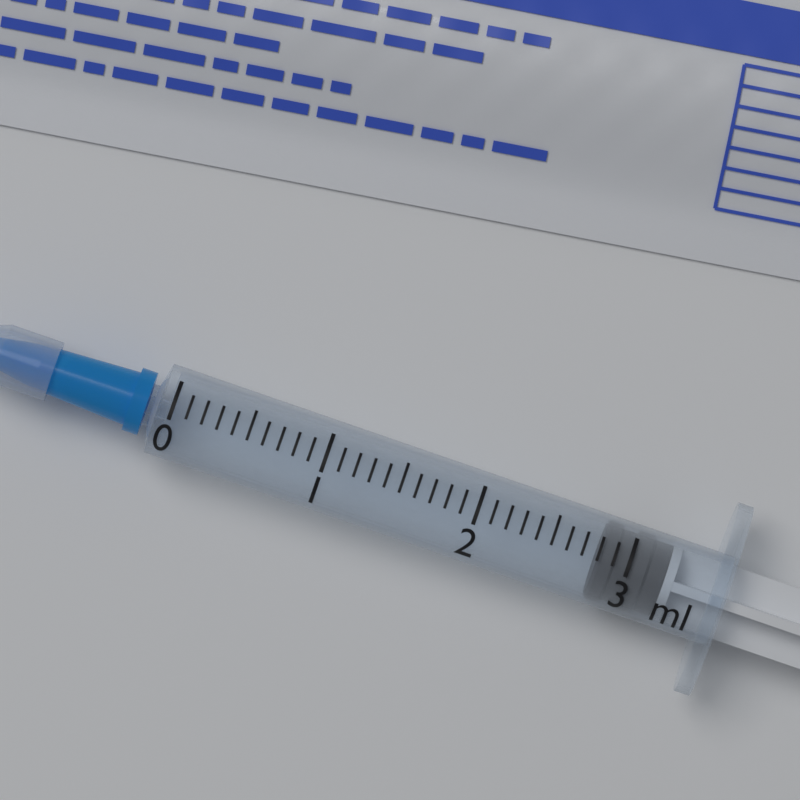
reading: 2.8 ml
